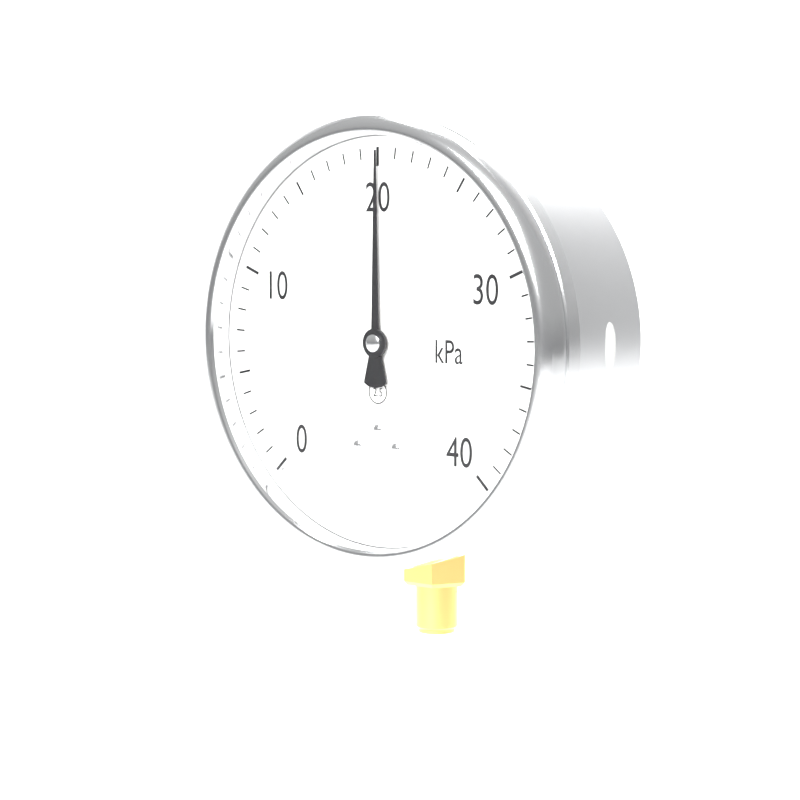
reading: 20 kPa
